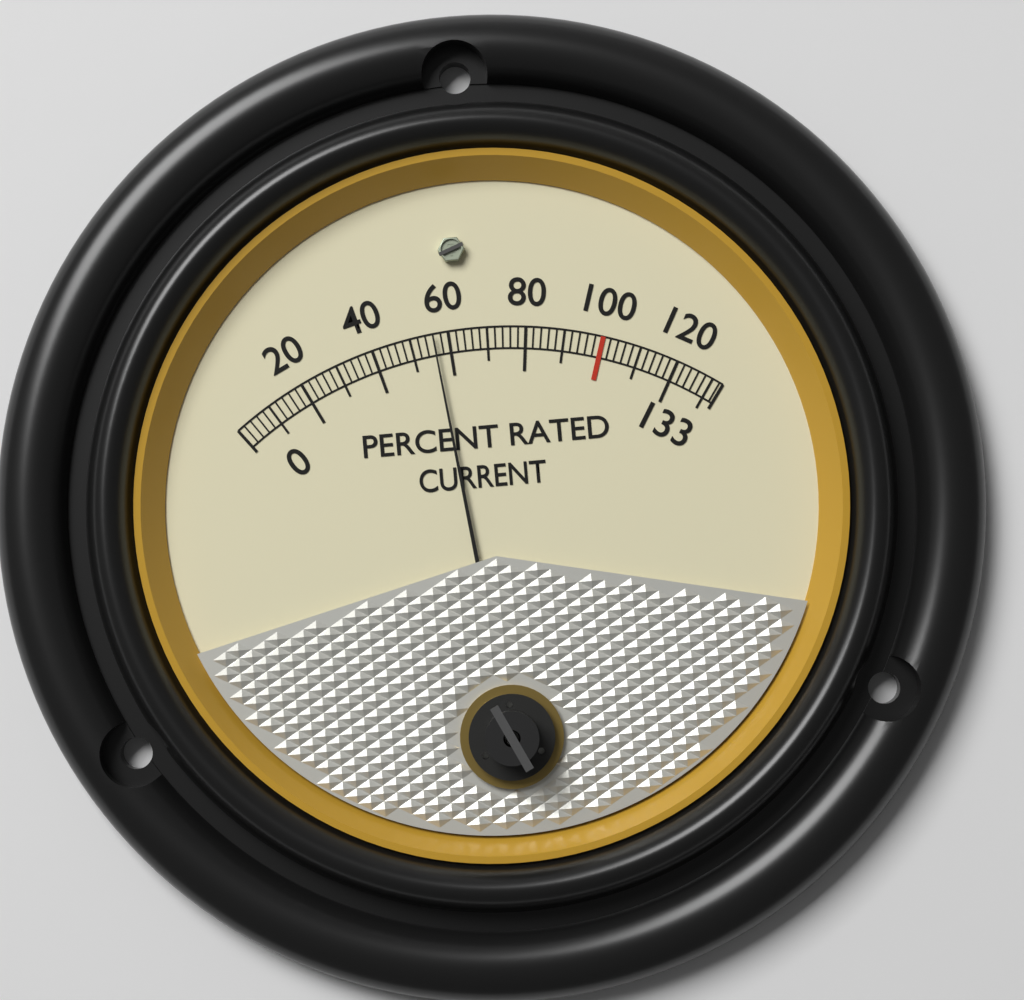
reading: 56 %
